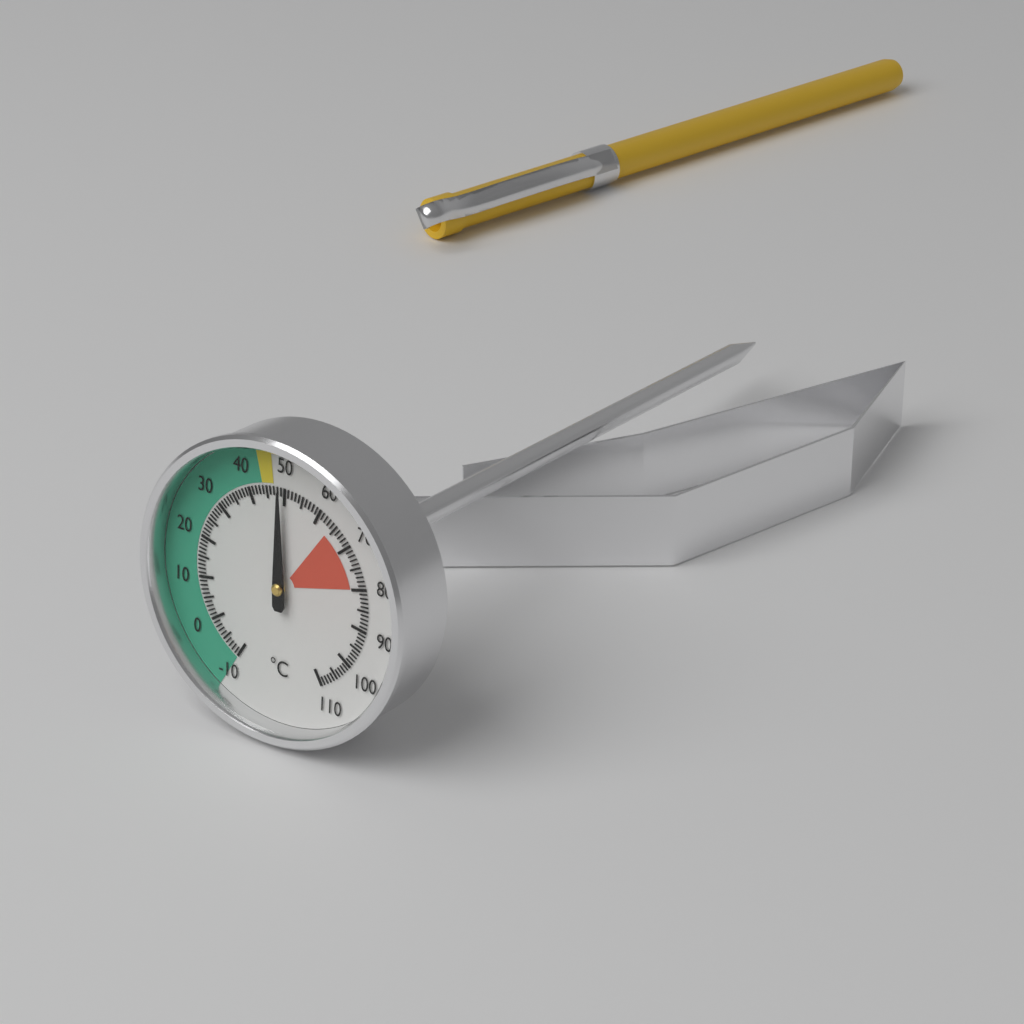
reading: 49 °C
